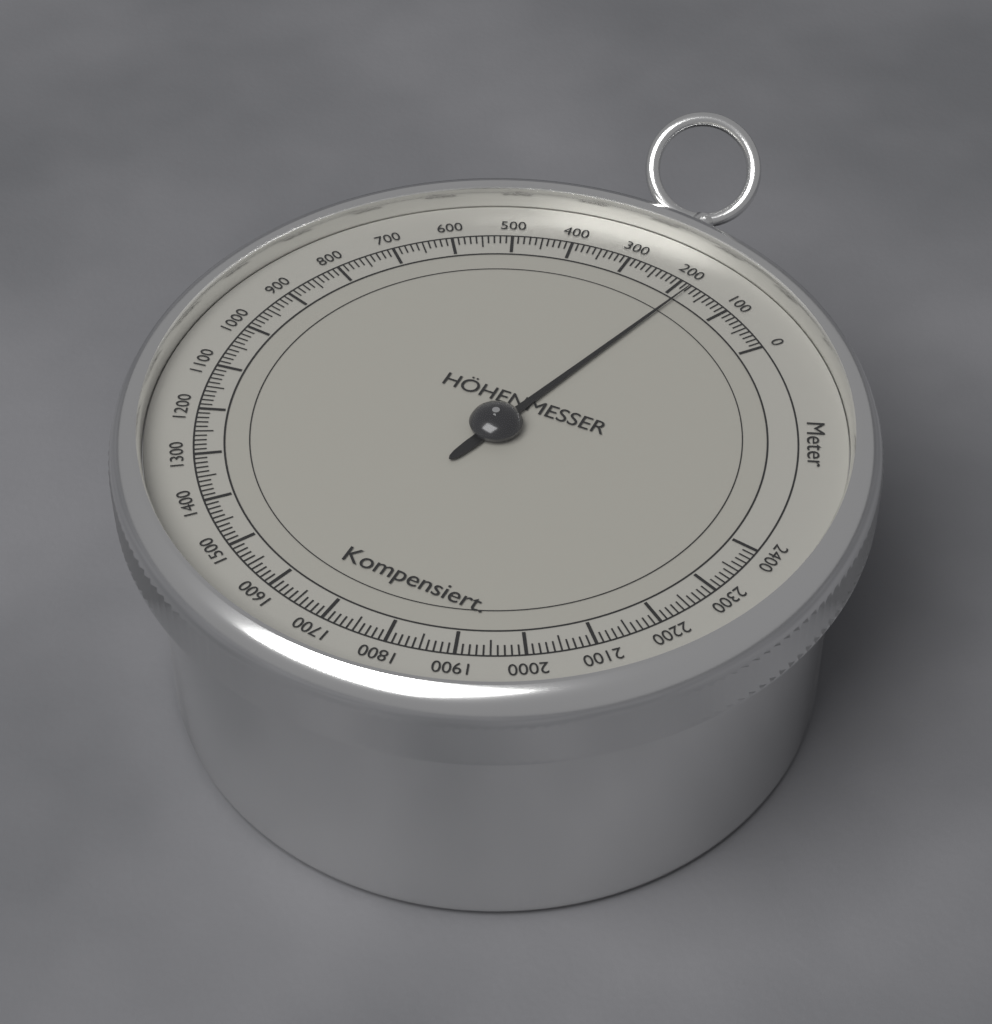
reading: 180 m
